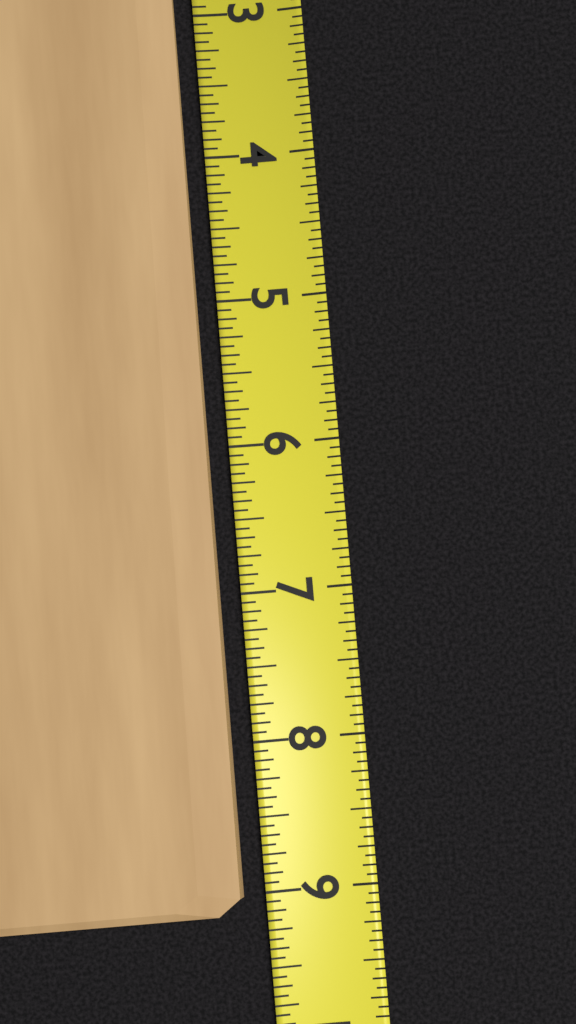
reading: 9.1250 (no unit)
